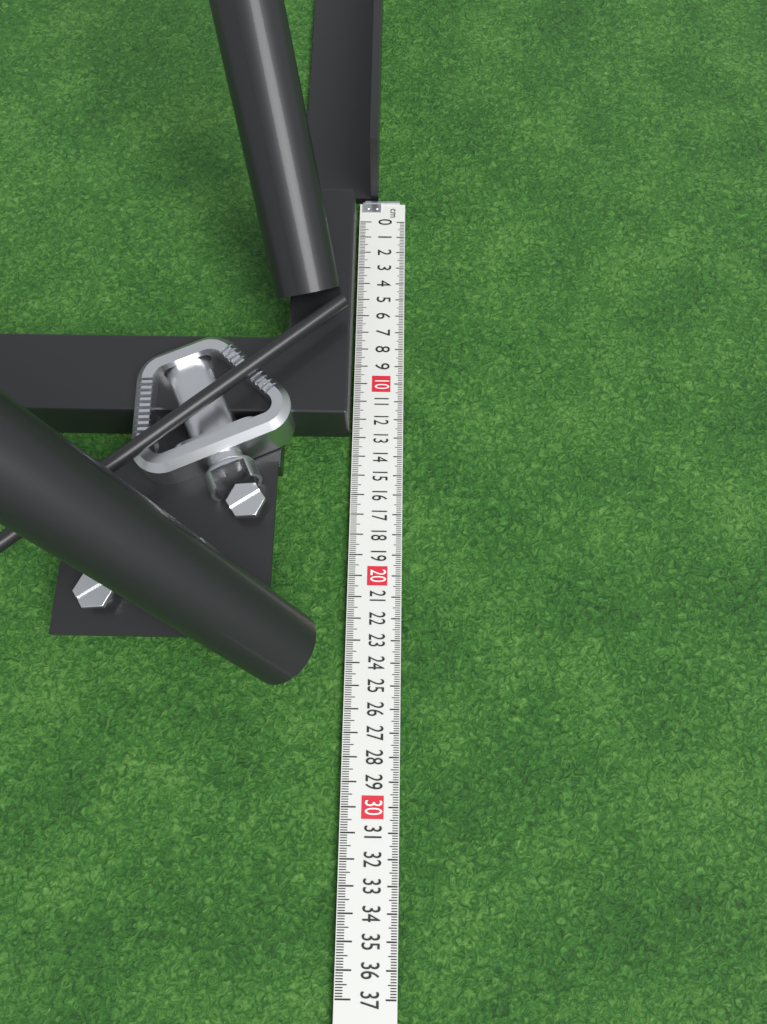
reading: 12.9 cm
